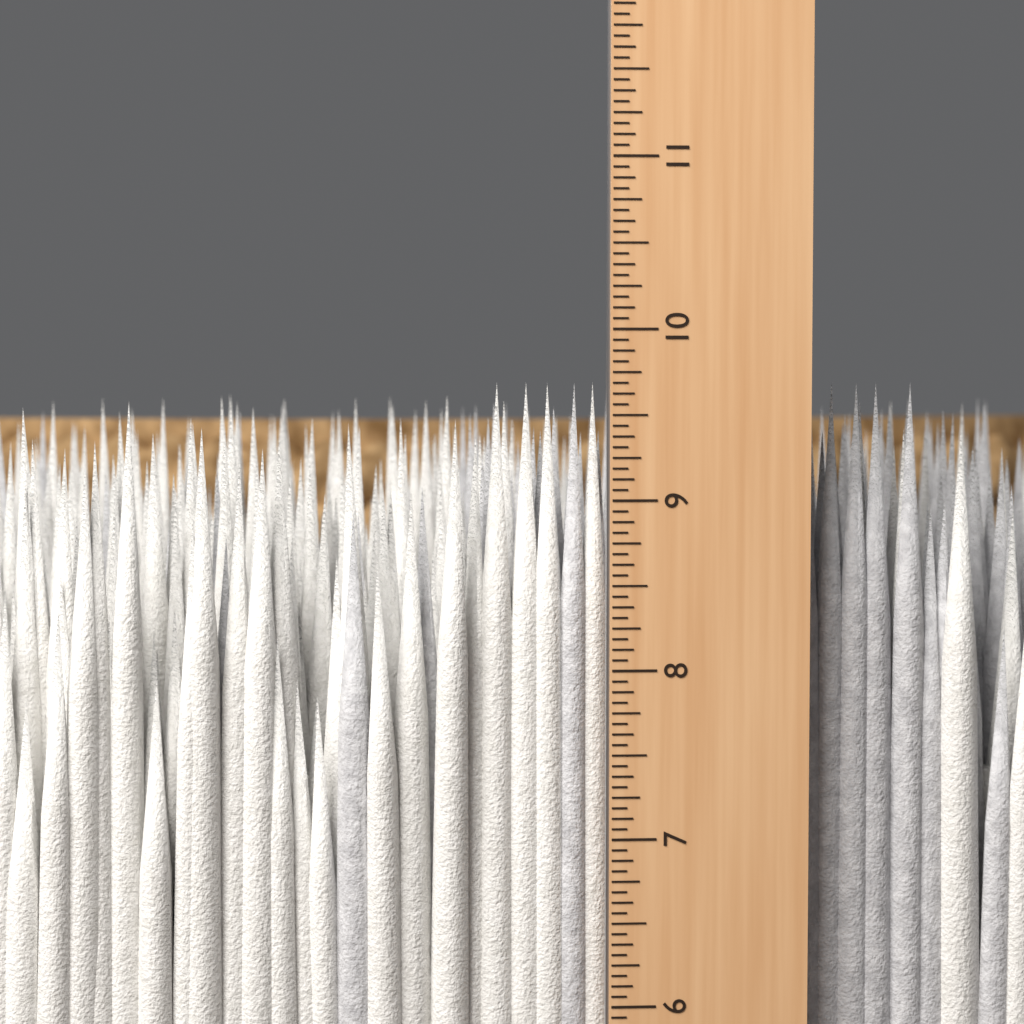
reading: 9.6875 in
